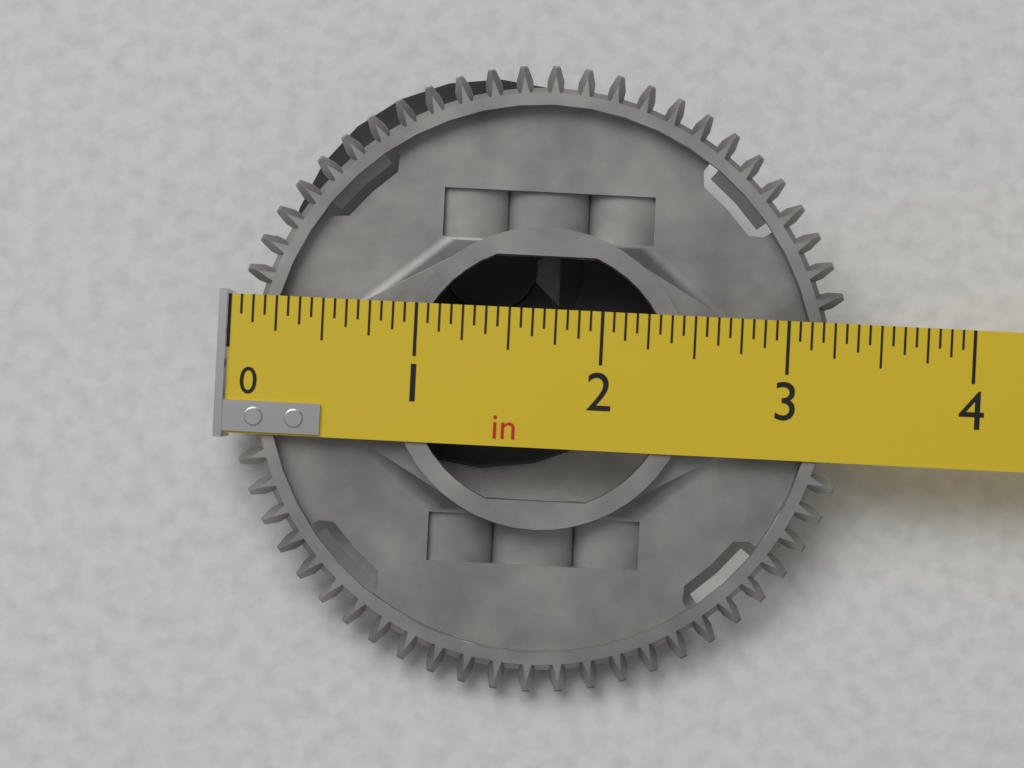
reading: 3.3750 in
